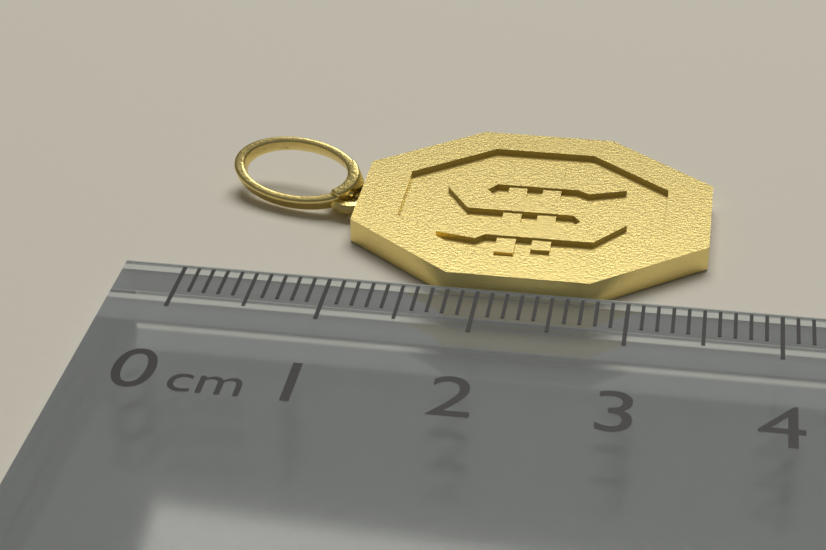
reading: 3.5 cm
